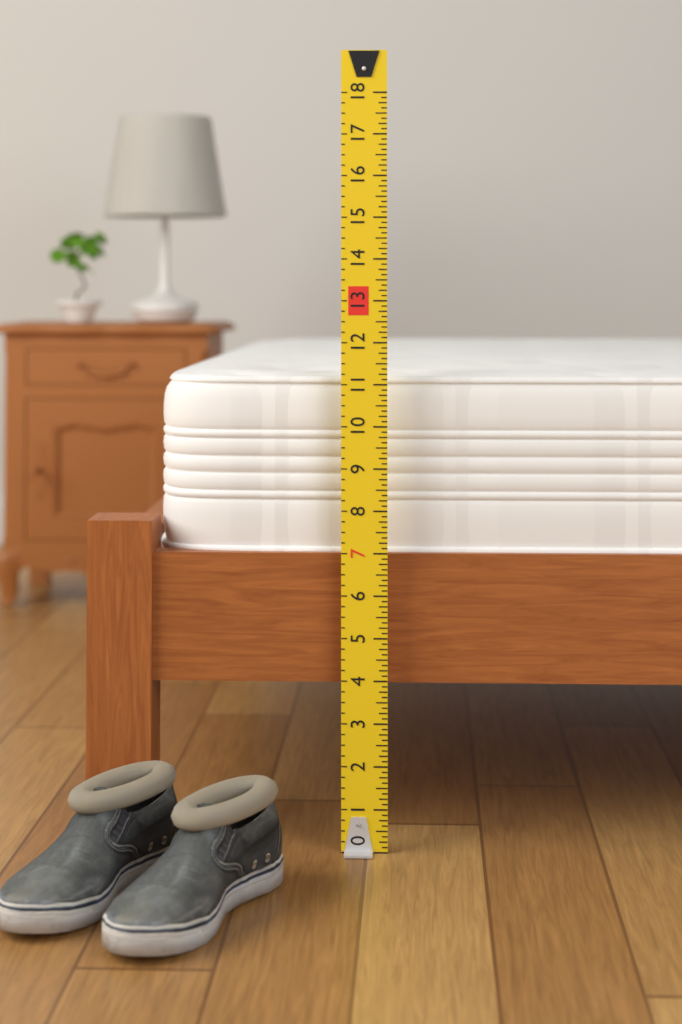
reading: 11.250 (no unit)
